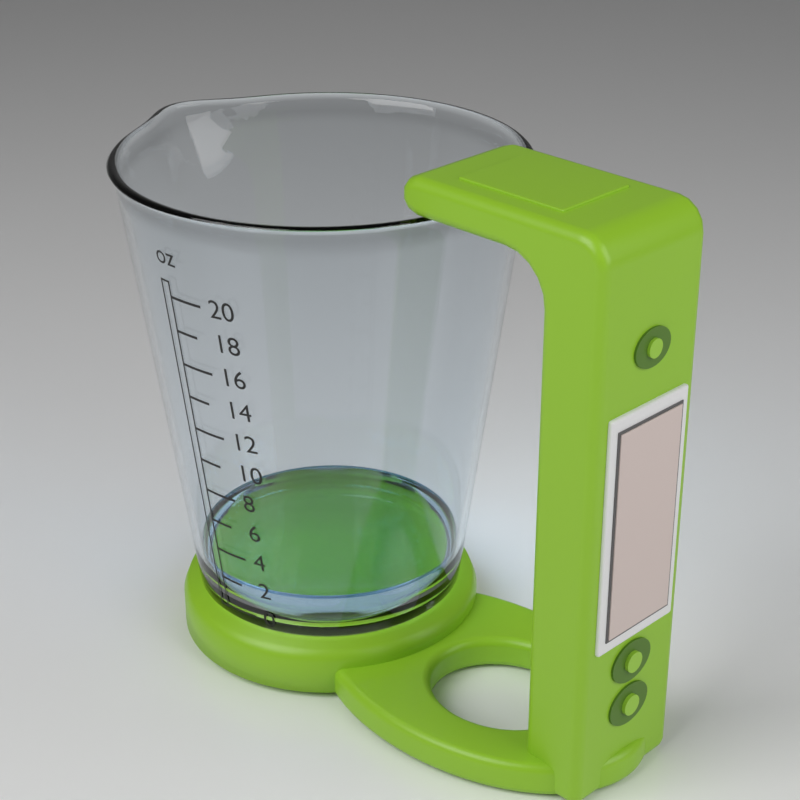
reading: 2 oz
